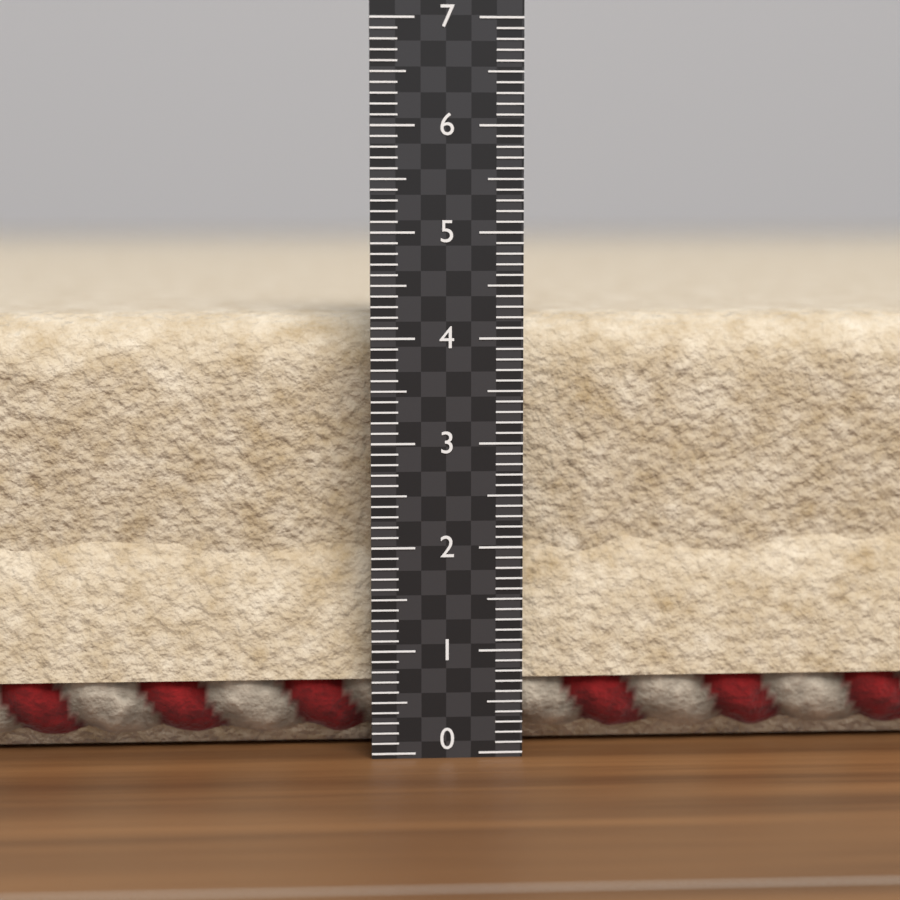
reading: 4.2 (no unit)
